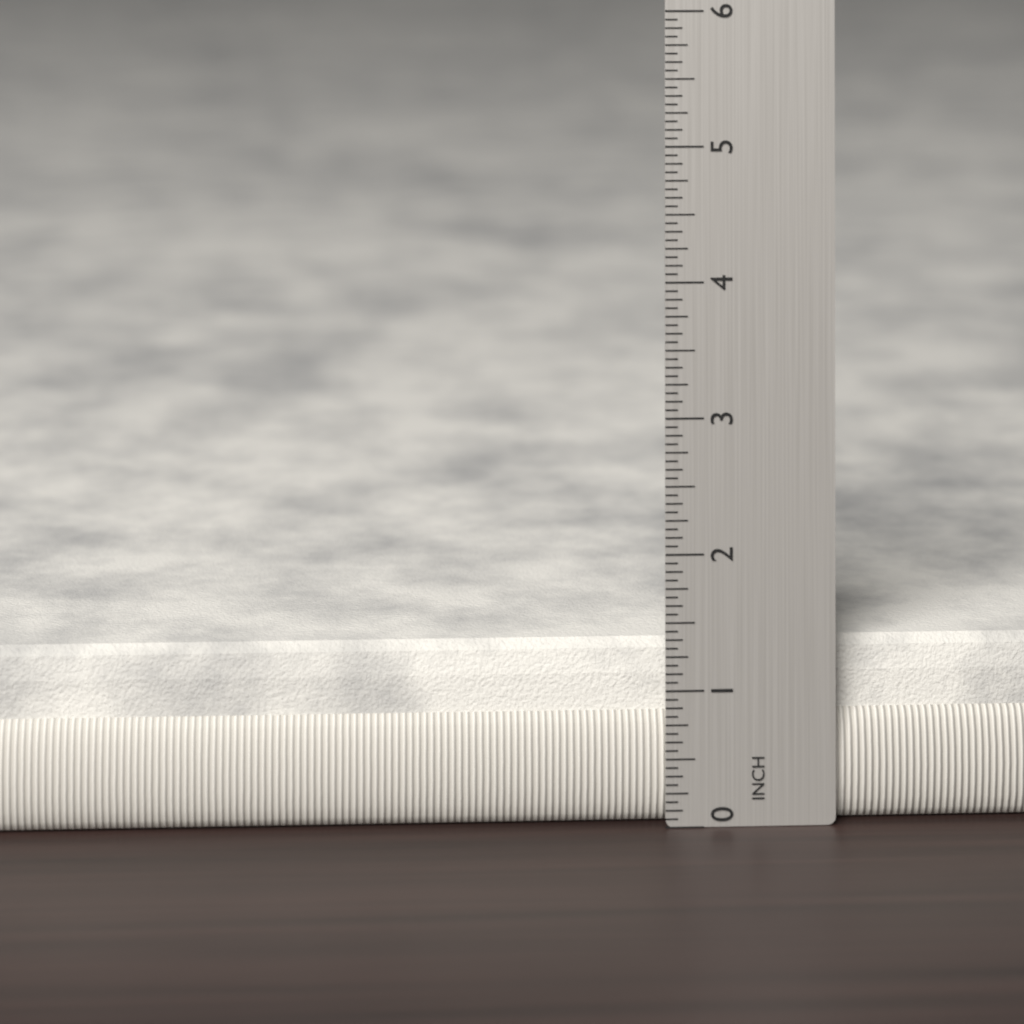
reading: 1.3125 in
